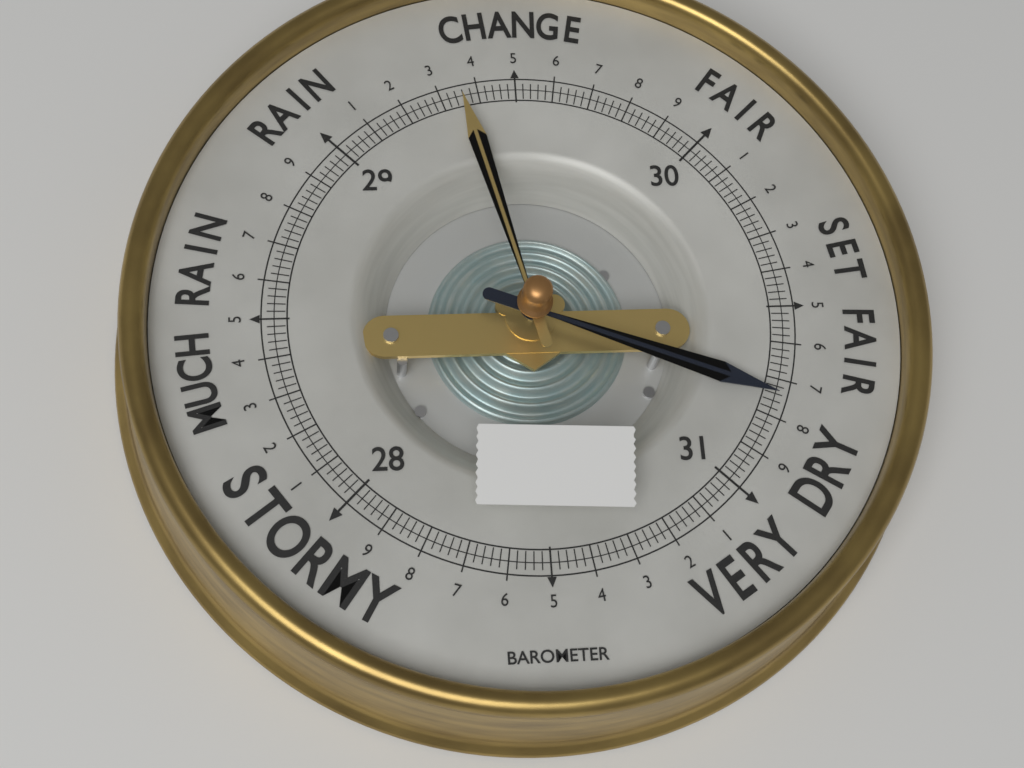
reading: 30.74 (no unit)
